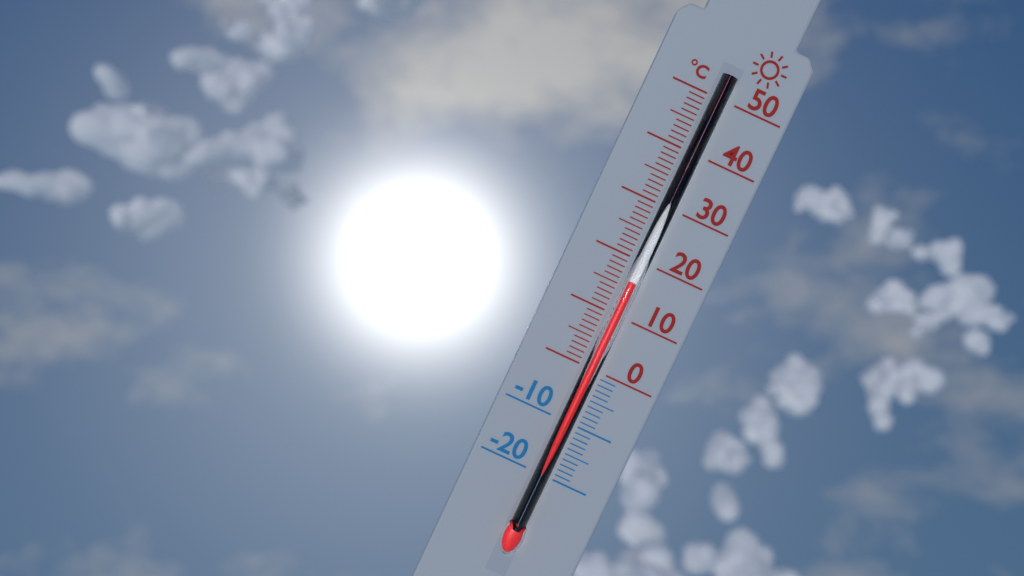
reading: 16 °C
